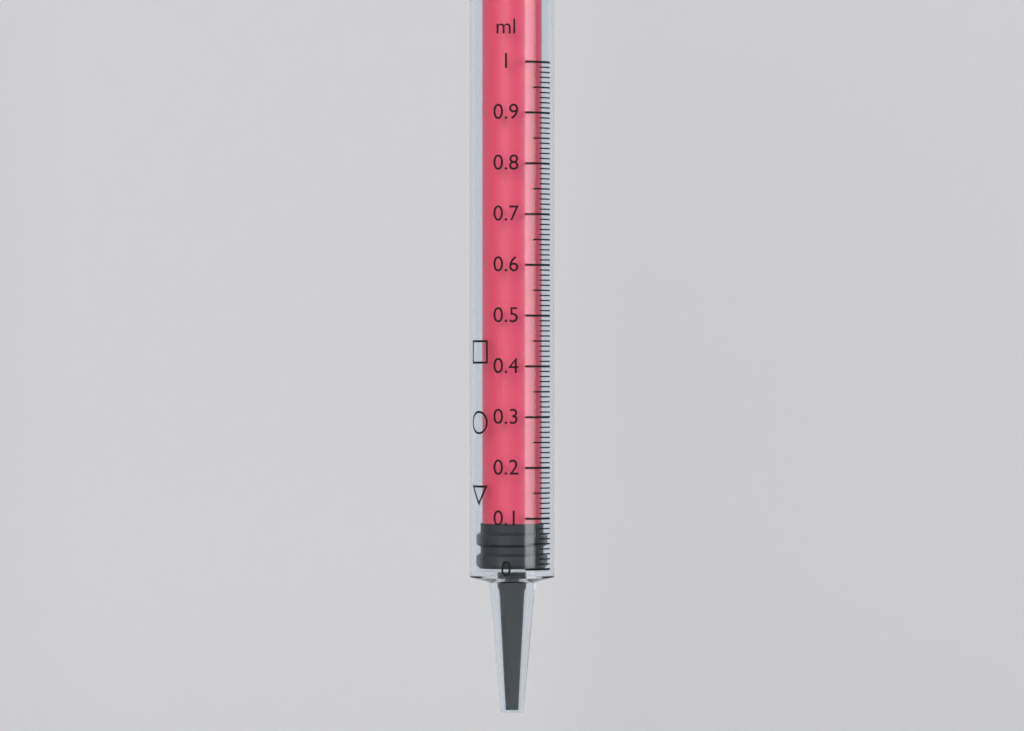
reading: 0.00 ml
